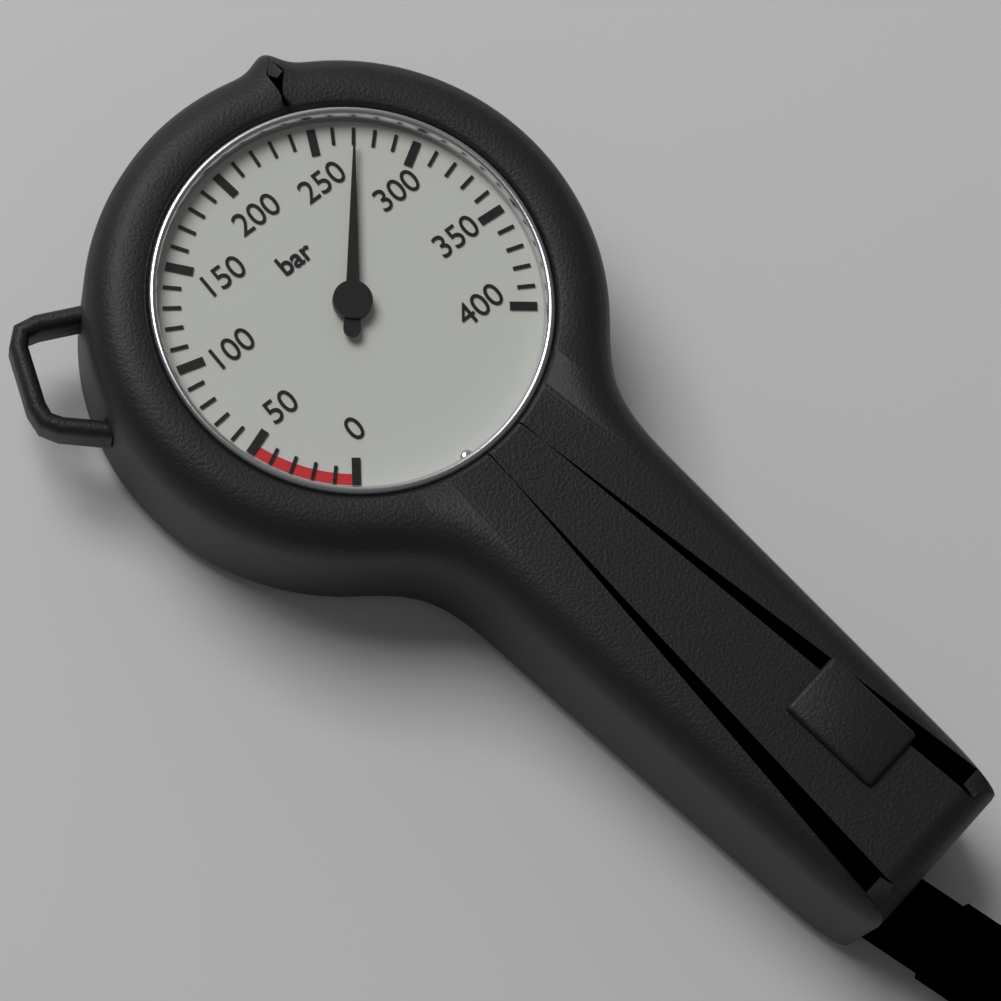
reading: 270 bar
